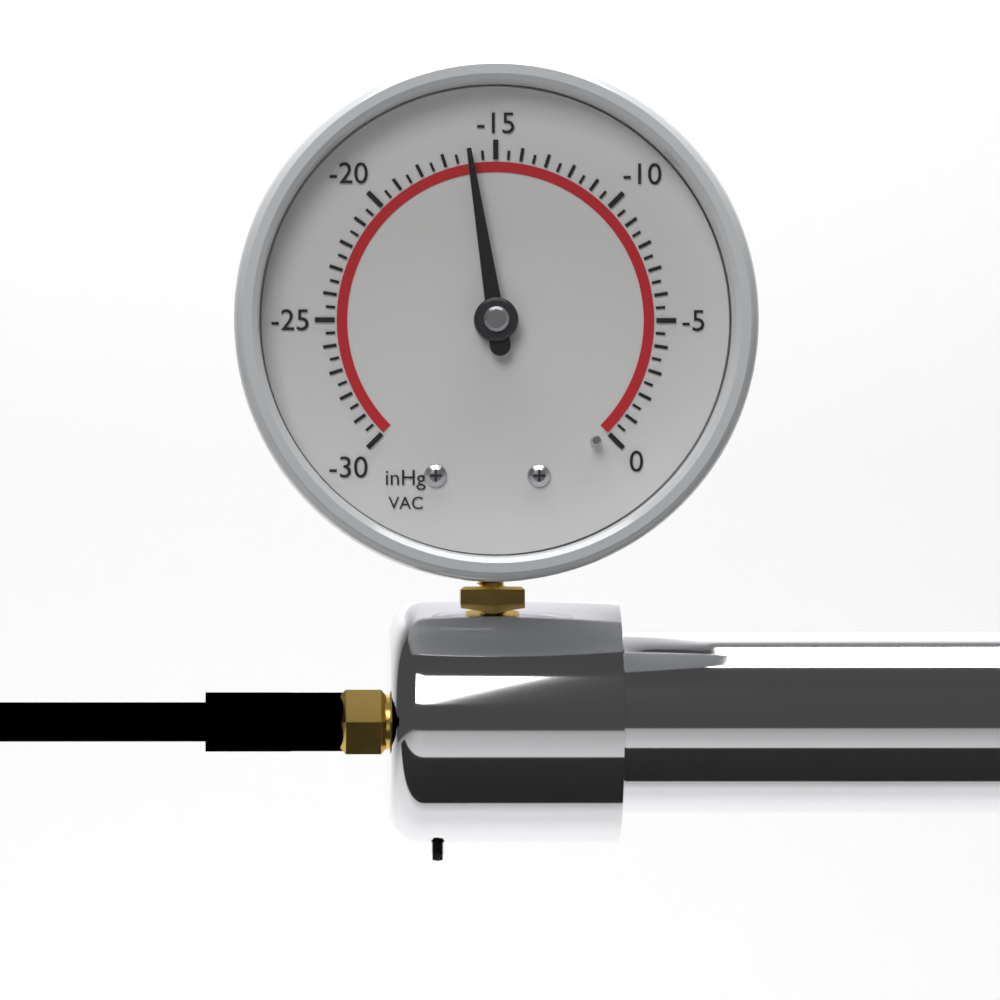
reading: -16.0 inHg
